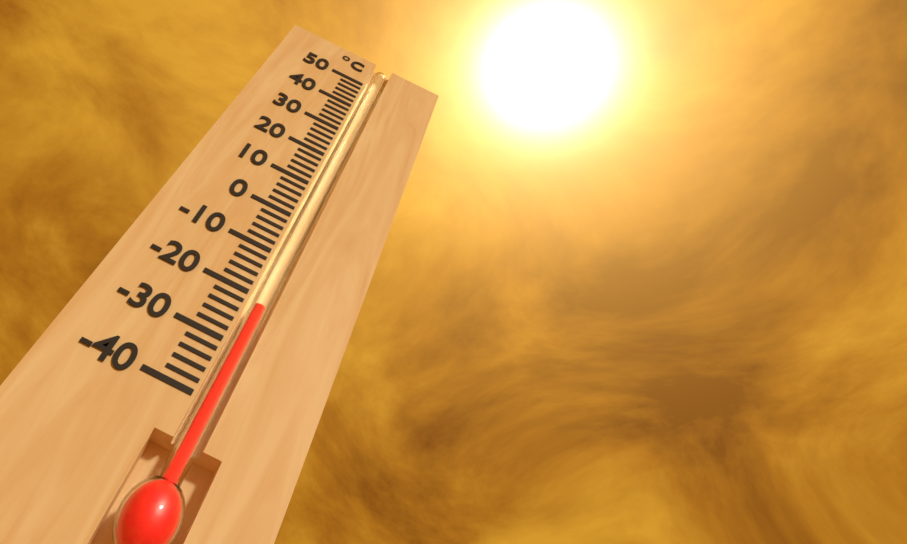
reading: -22 °C
